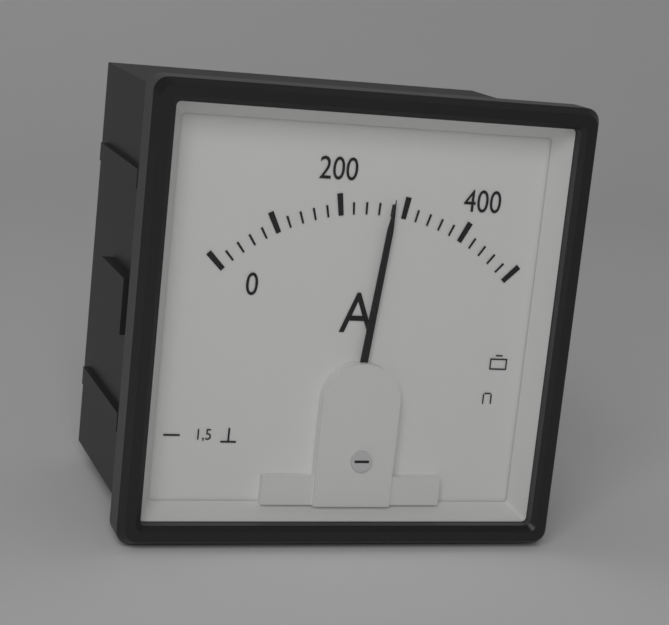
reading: 280 A
